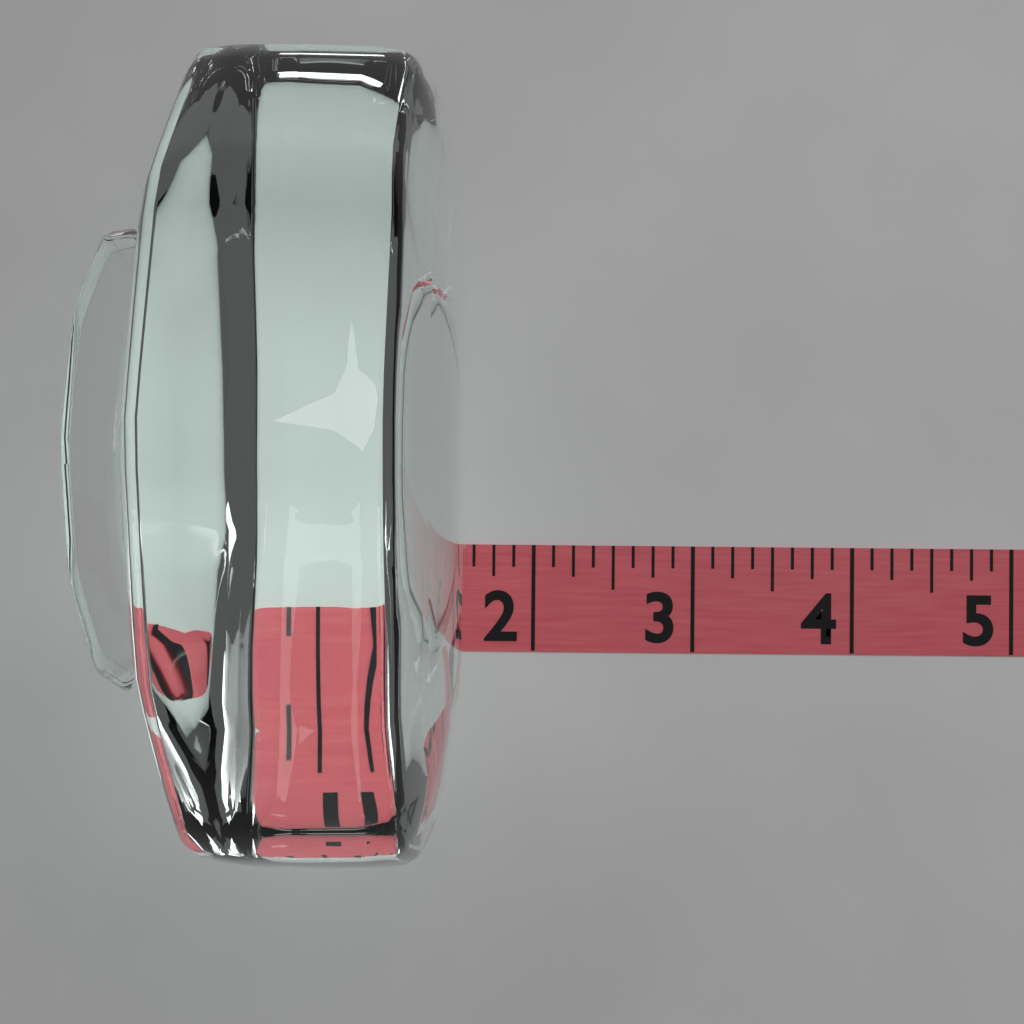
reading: 1.625 (no unit)
